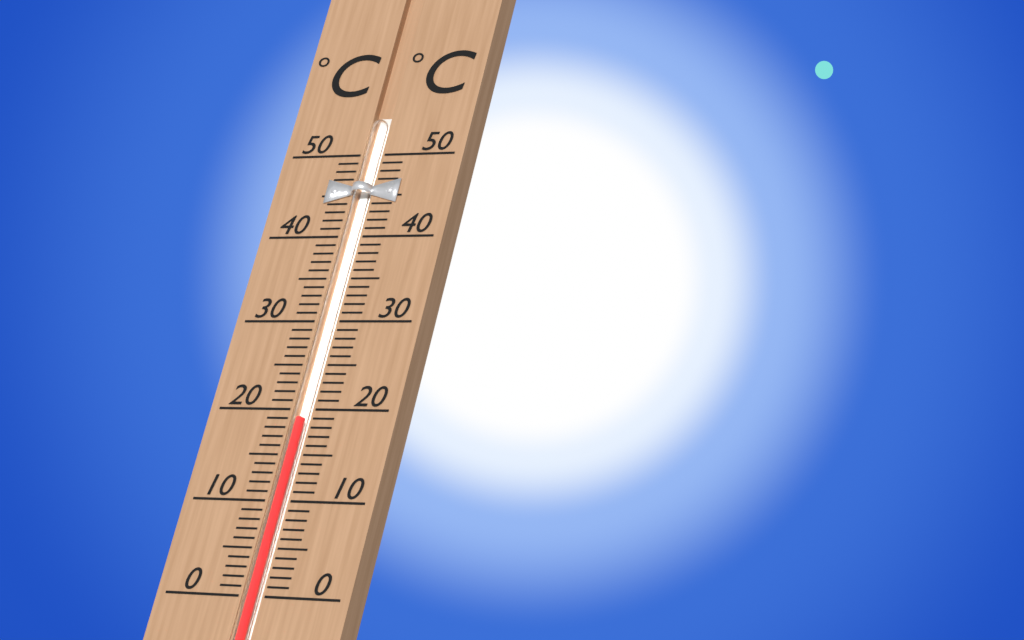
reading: 19 °C
